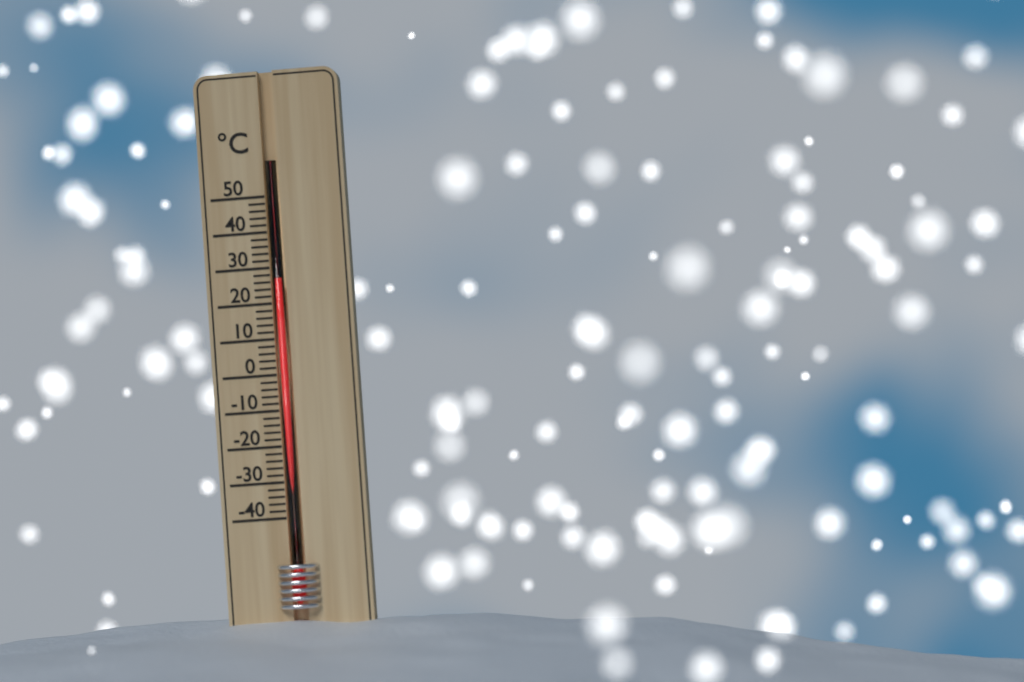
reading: 26 °C
